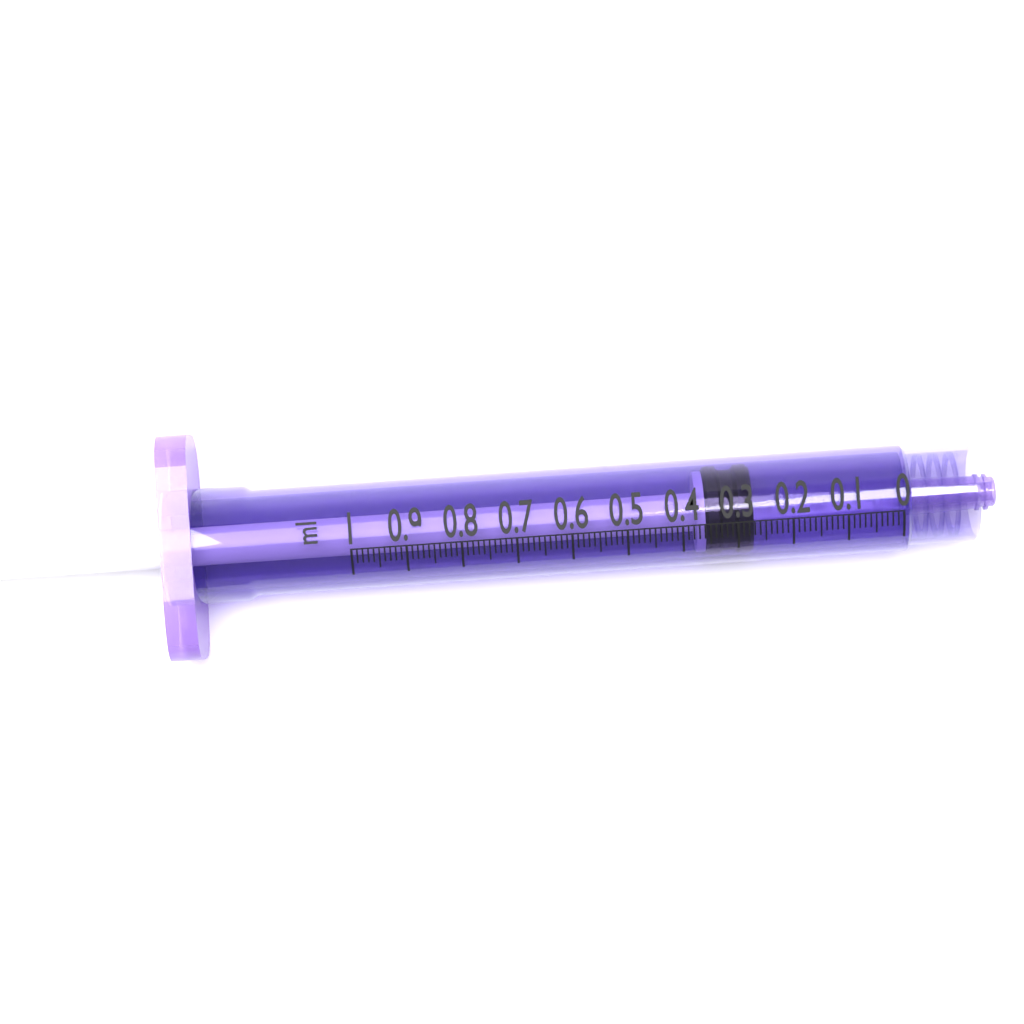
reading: 0.27 ml
